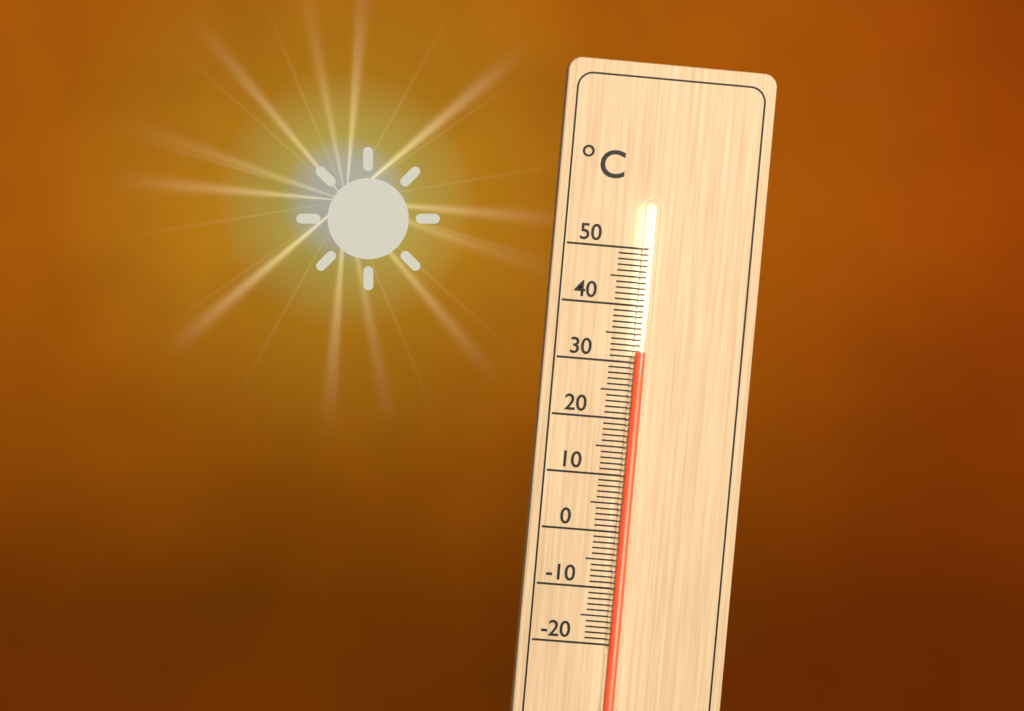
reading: 32 °C
